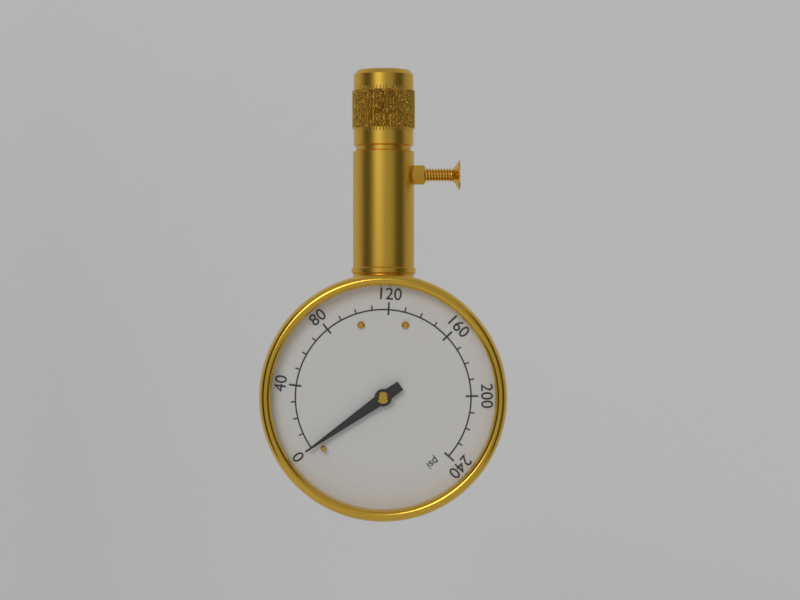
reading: 0 psi
